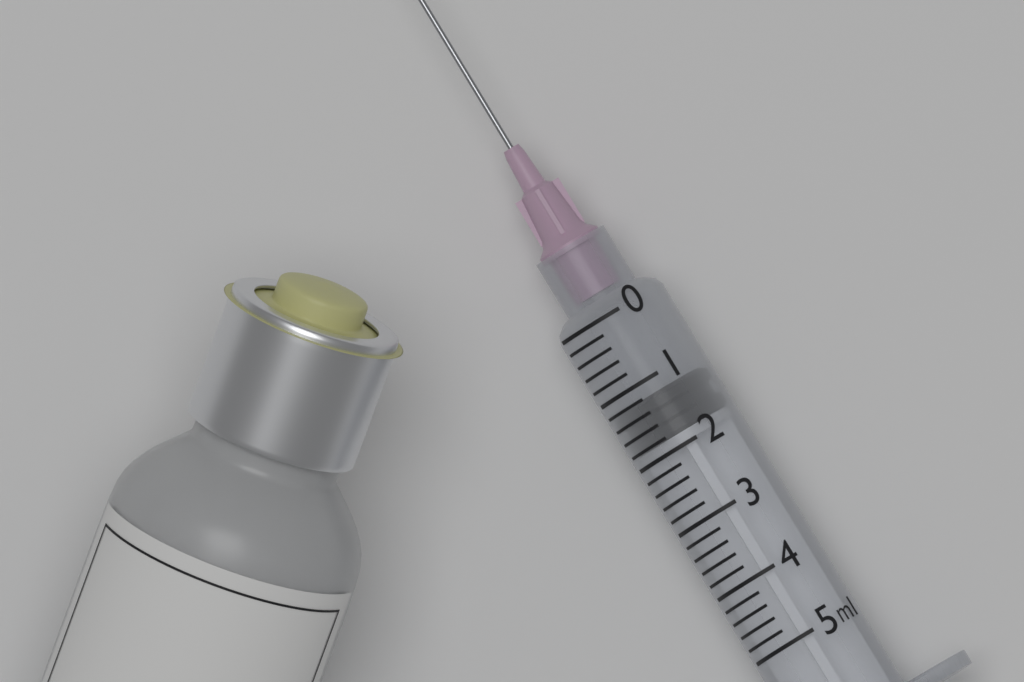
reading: 1.2 ml
